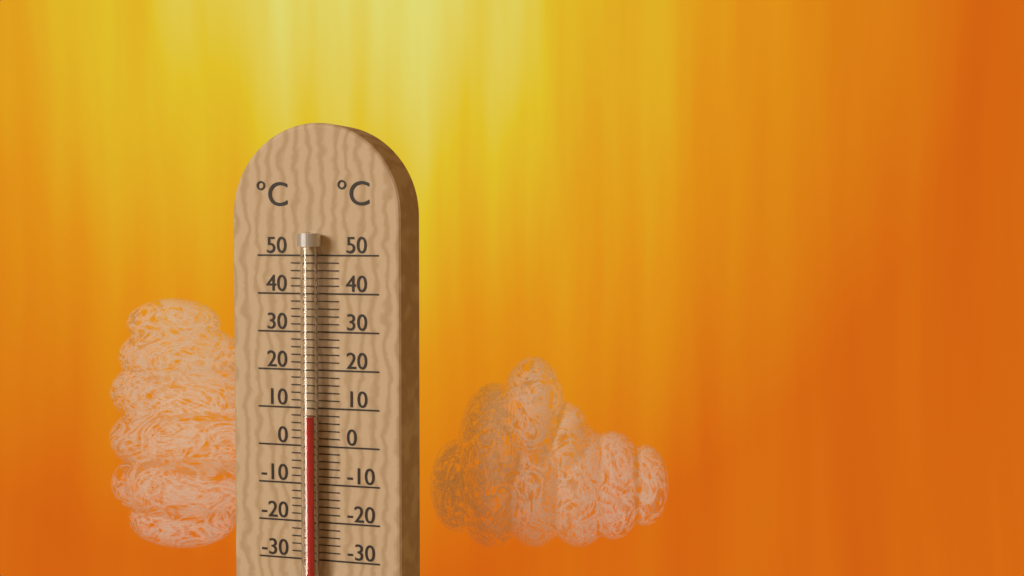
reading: 8 °C
